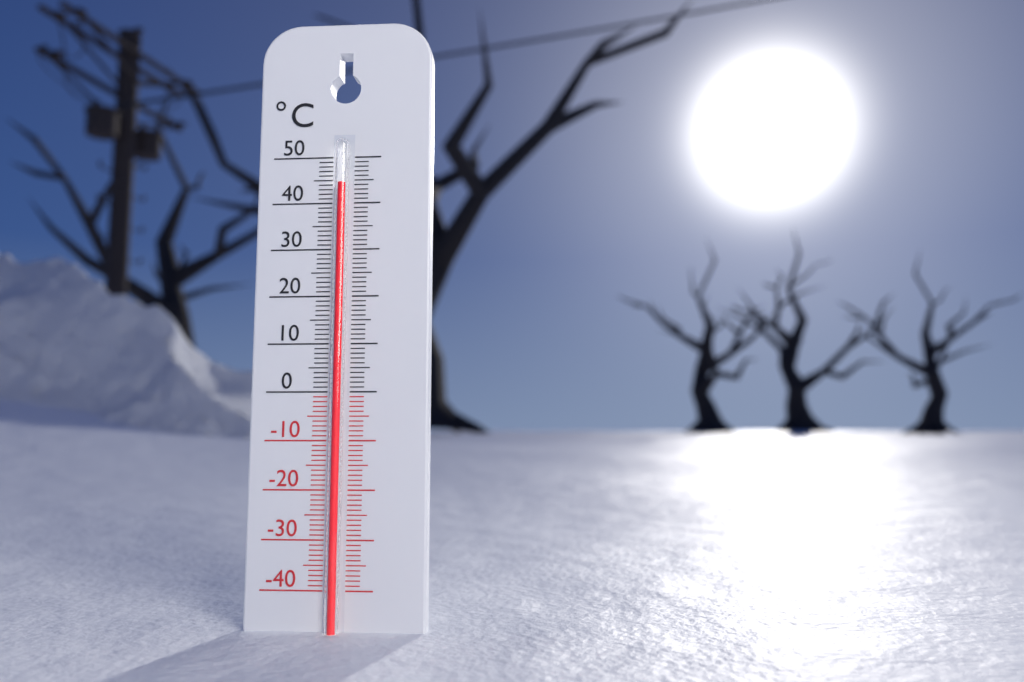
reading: 44 °C
